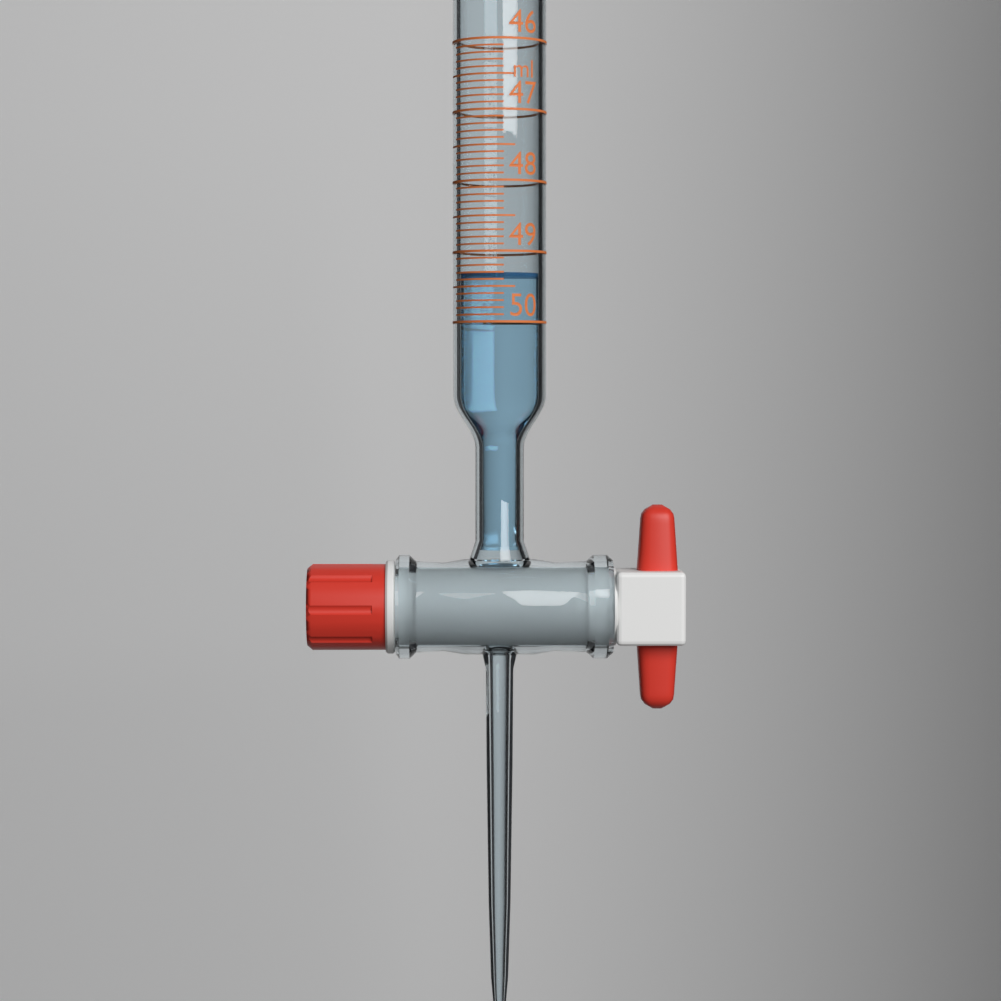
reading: 49.3 ml
